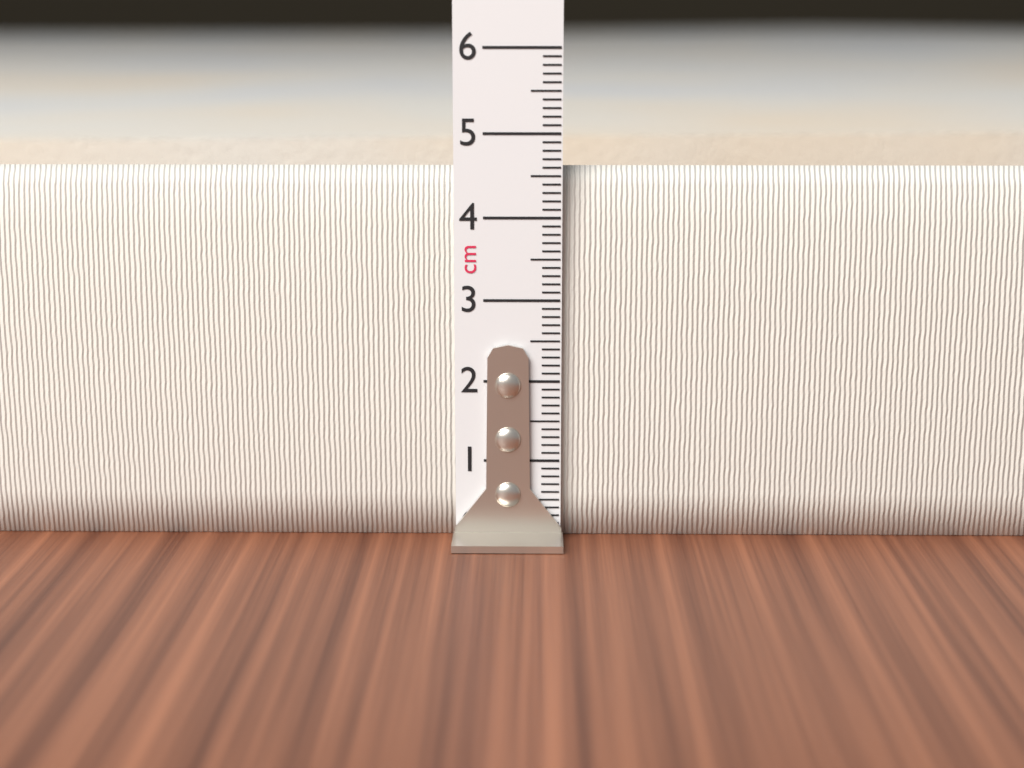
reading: 4.6 cm
